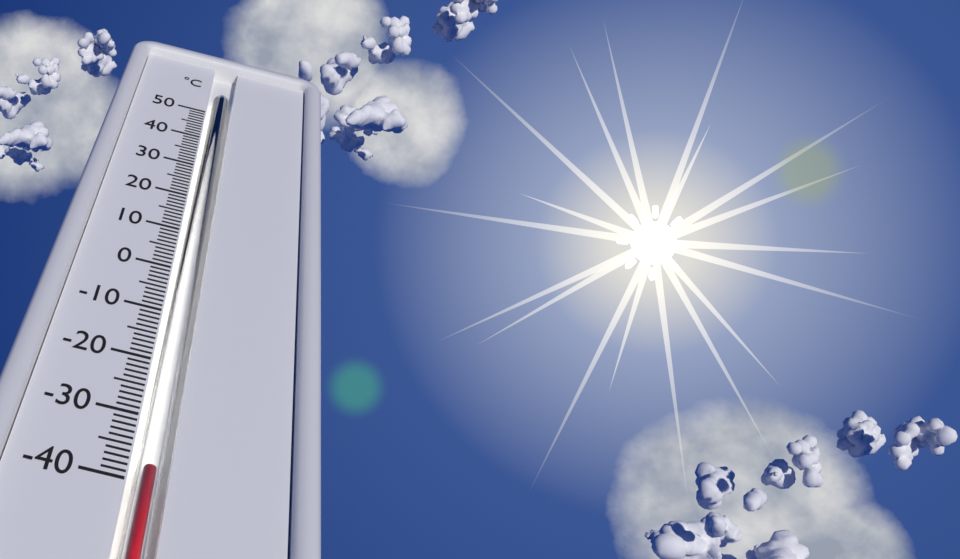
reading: -38 °C
